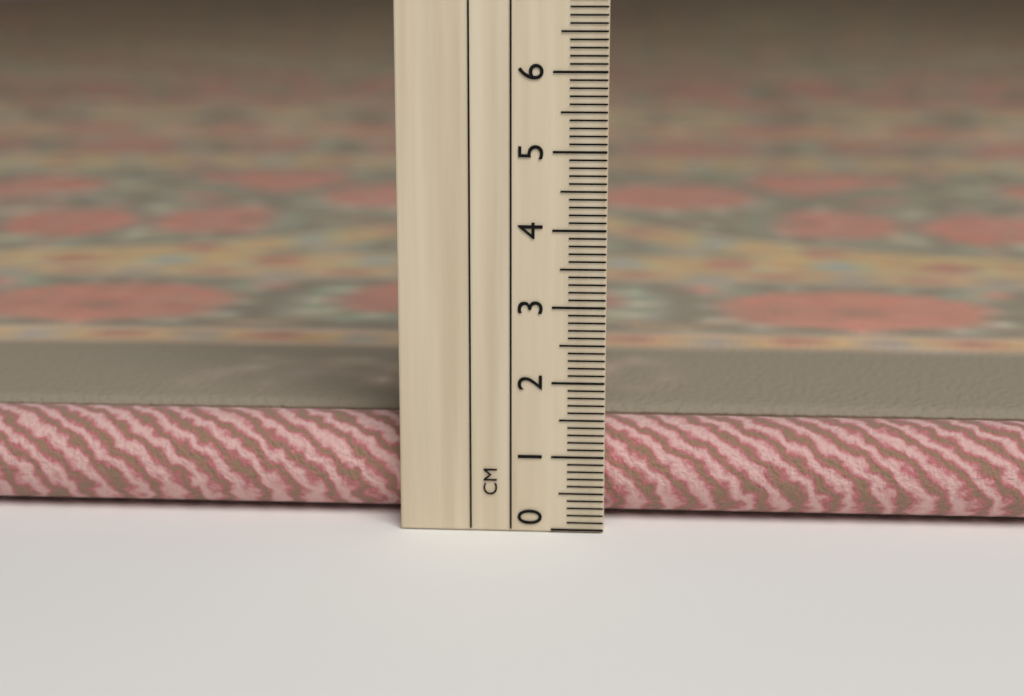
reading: 1.3 cm
